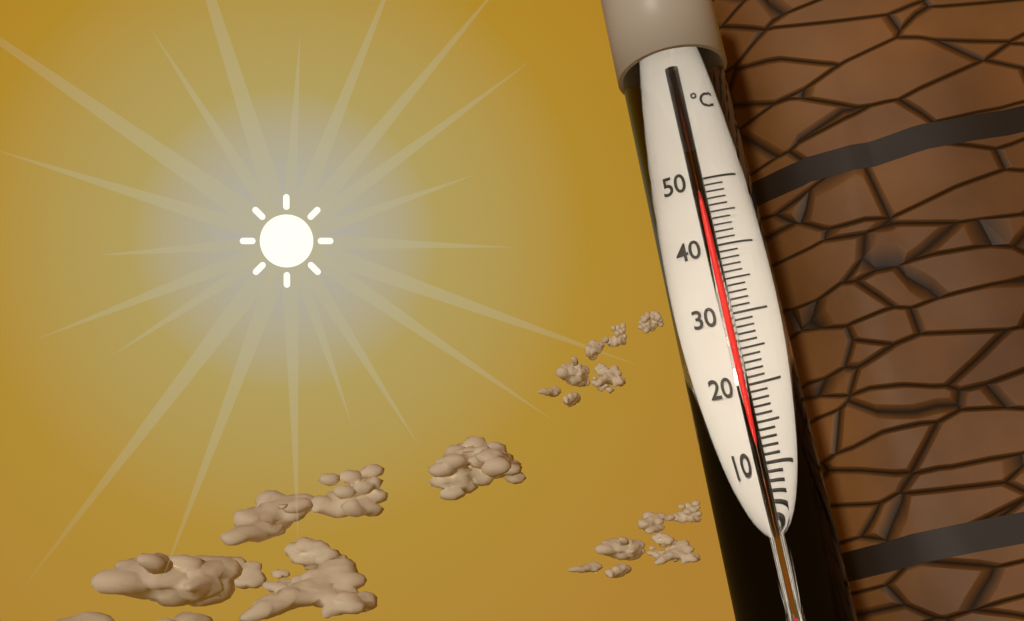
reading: 47 °C
